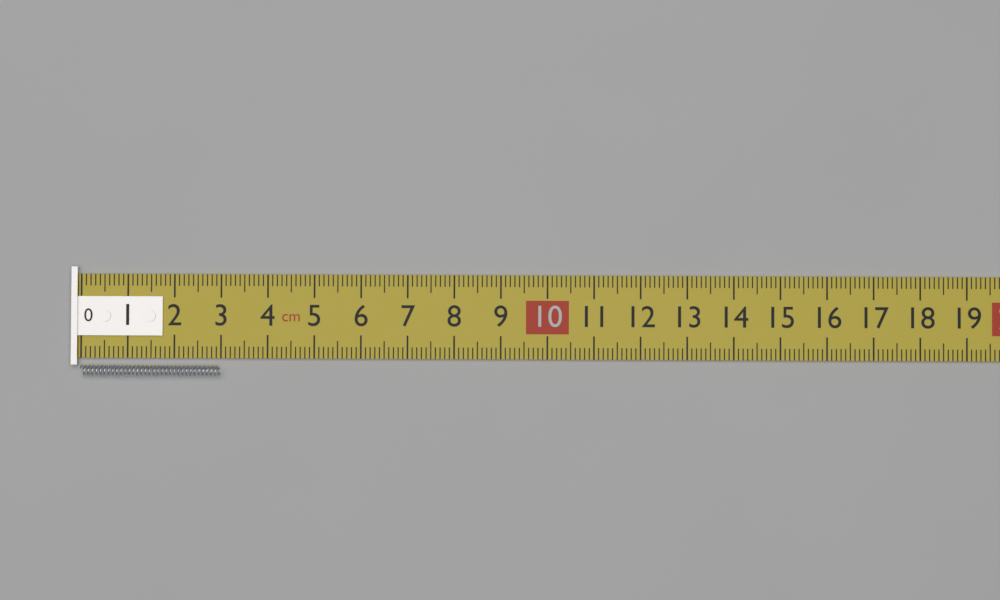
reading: 3.0 cm
